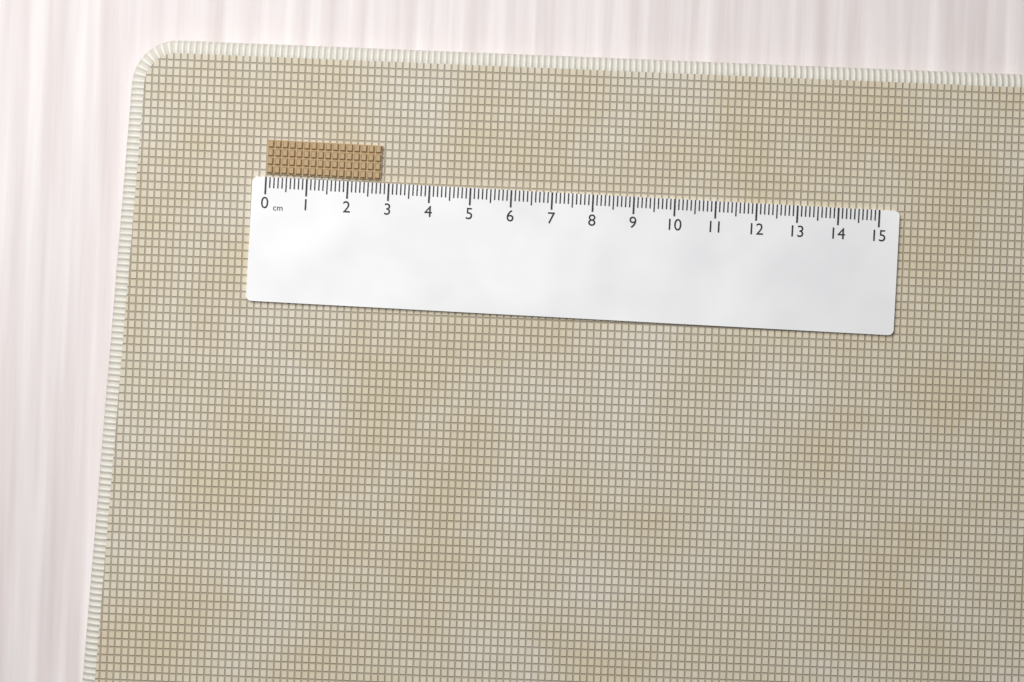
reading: 2.8 cm
